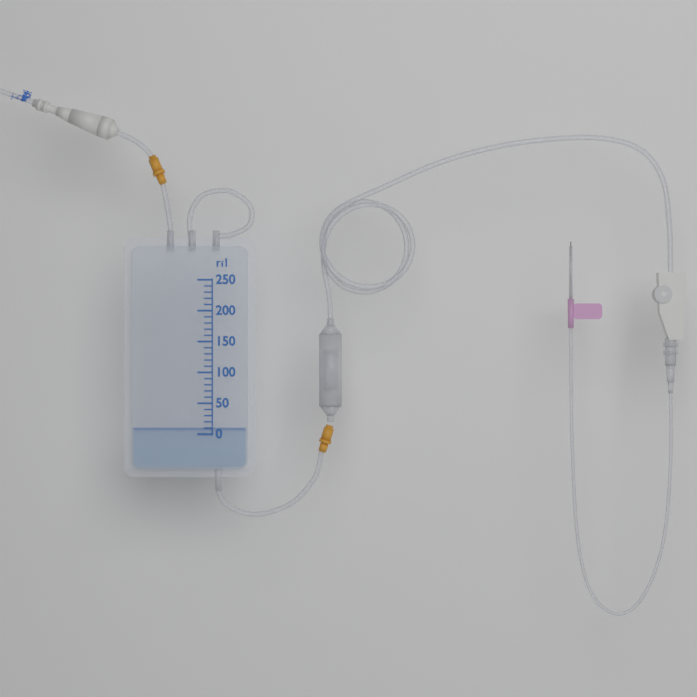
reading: 10 ml
